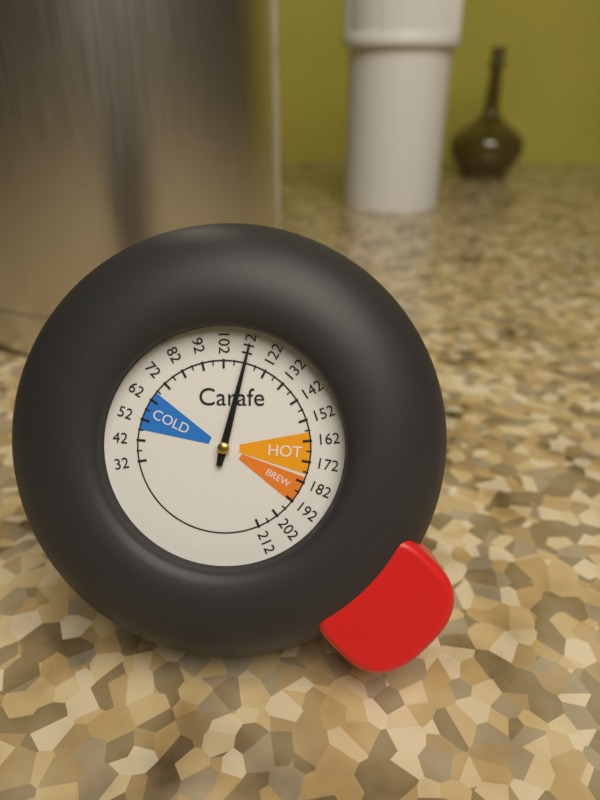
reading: 112 (no unit)
